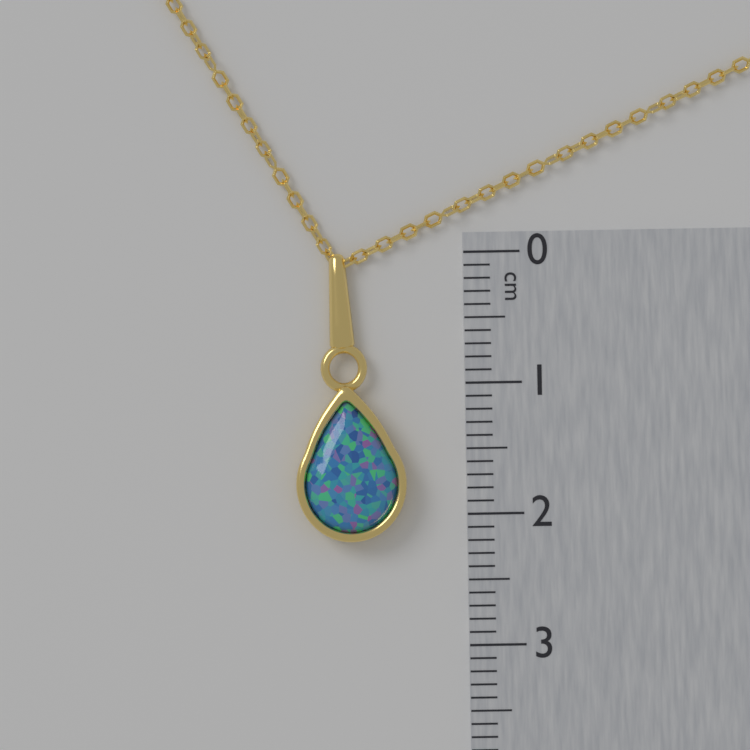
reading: 2.2 cm
